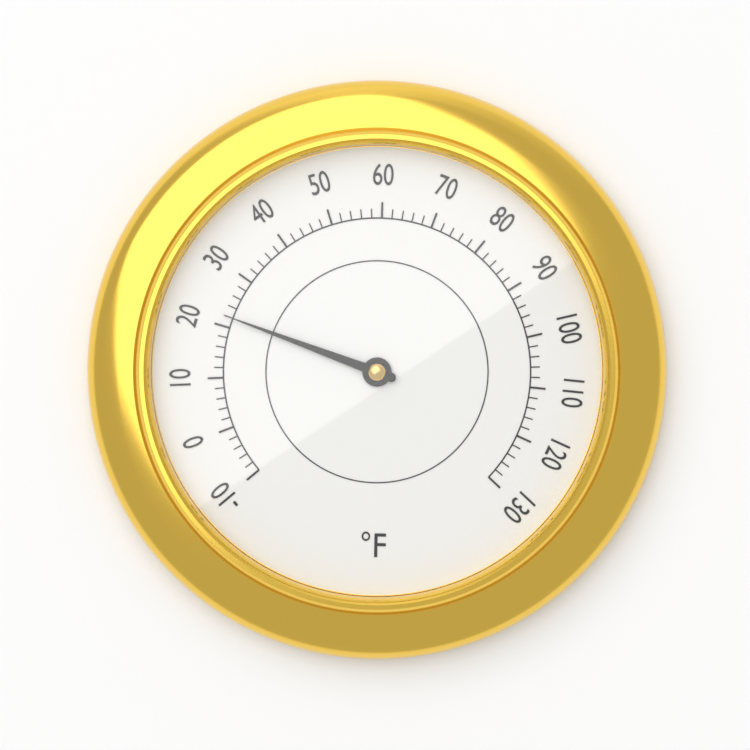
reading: 22 °F
